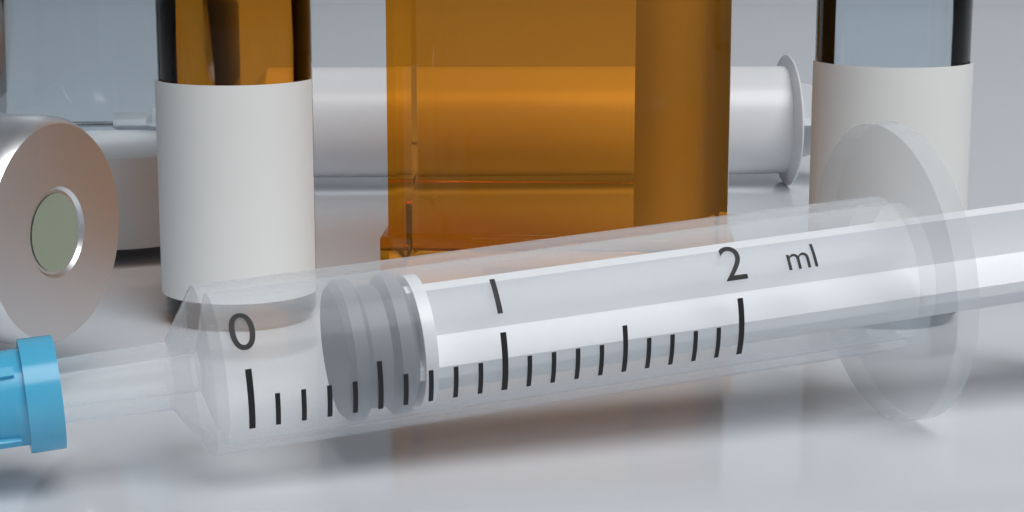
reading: 0.4 ml
